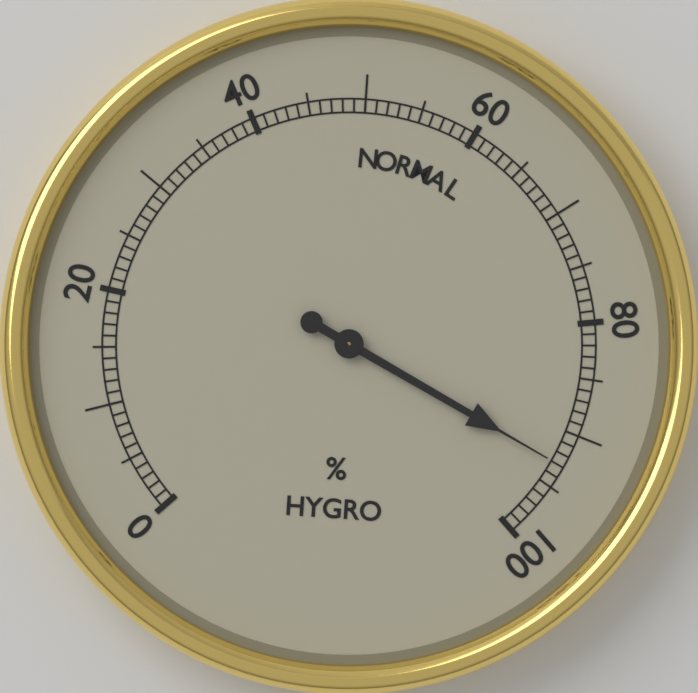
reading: 93 %
